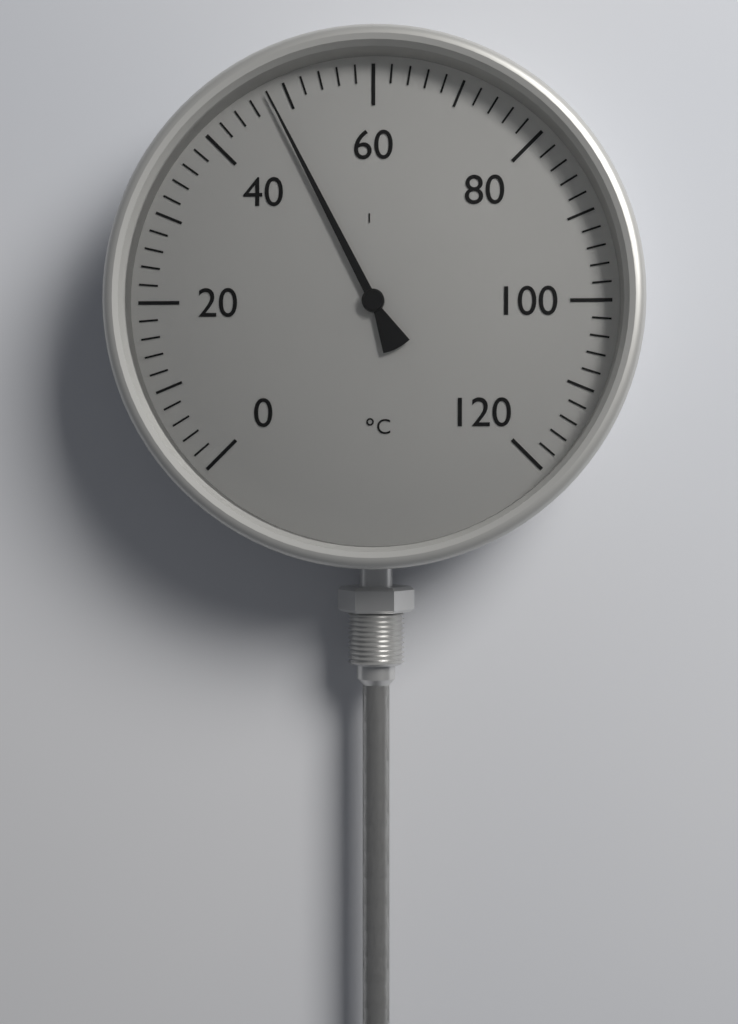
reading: 48 °C
